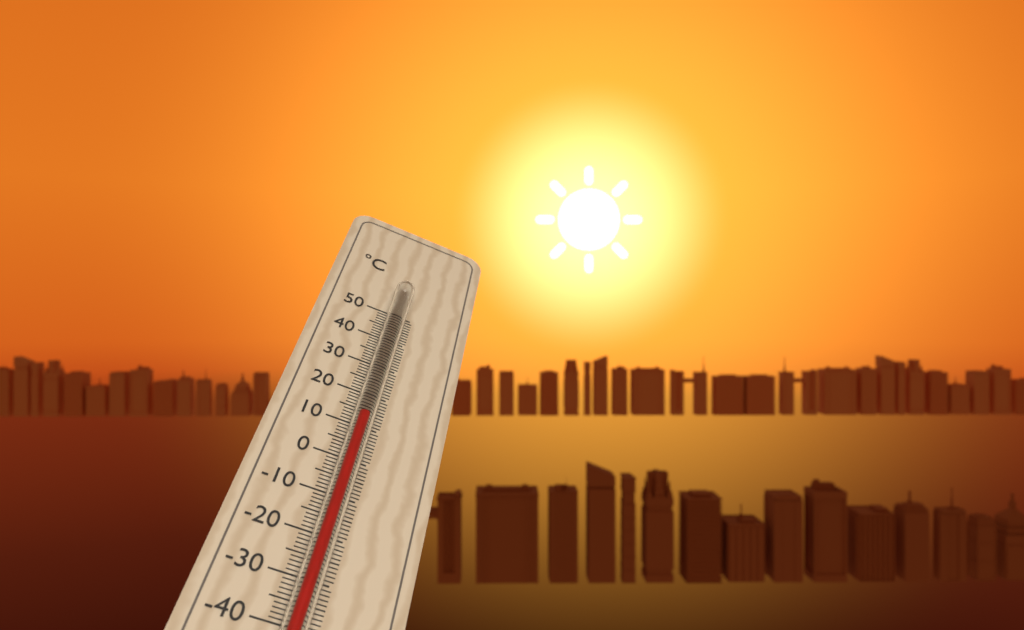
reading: 11 °C
